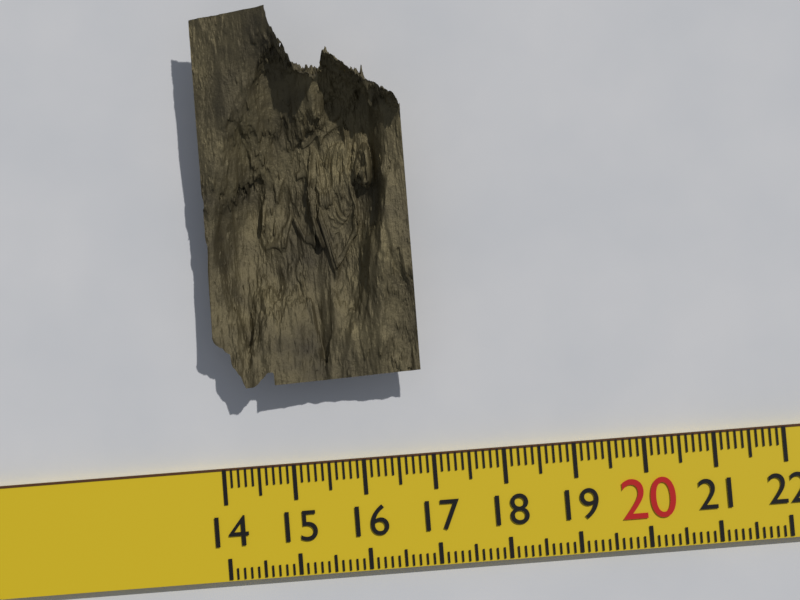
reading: 16.9 (no unit)
